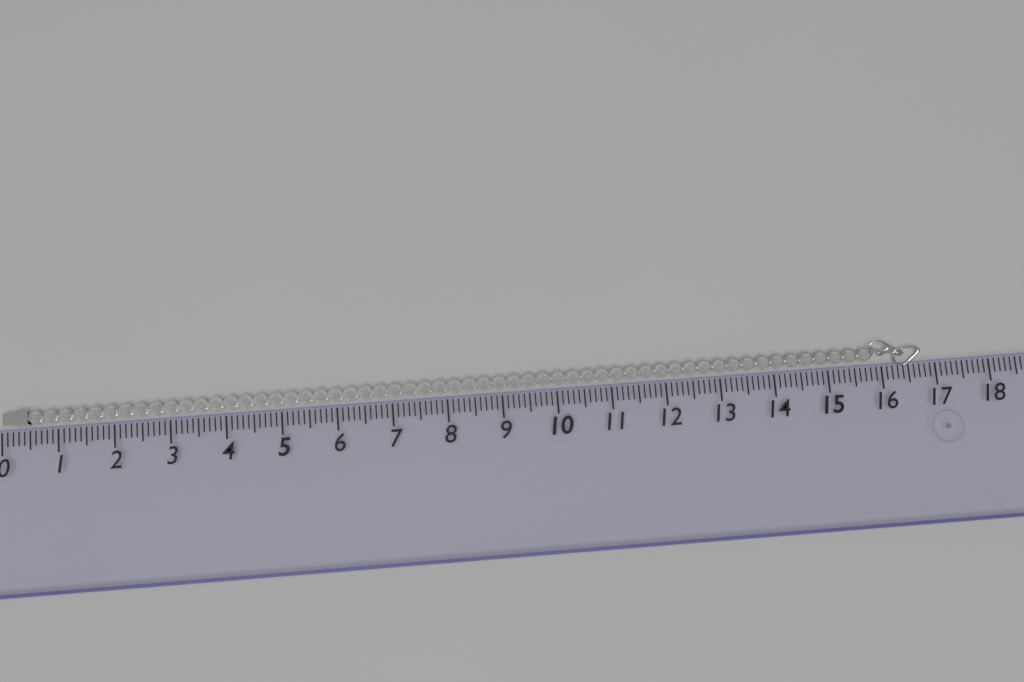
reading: 16.8 (no unit)
